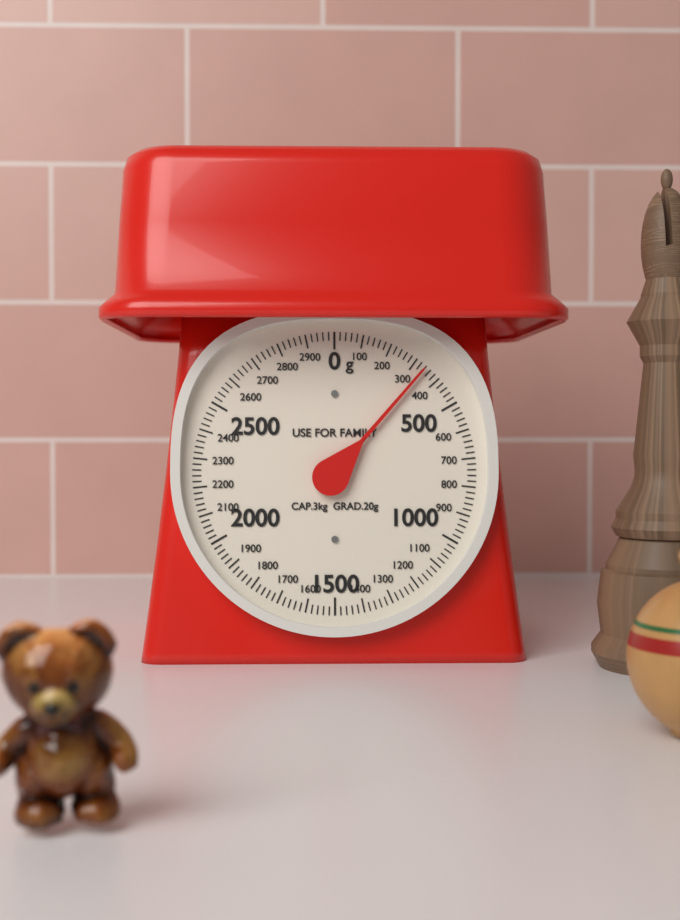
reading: 340 g
